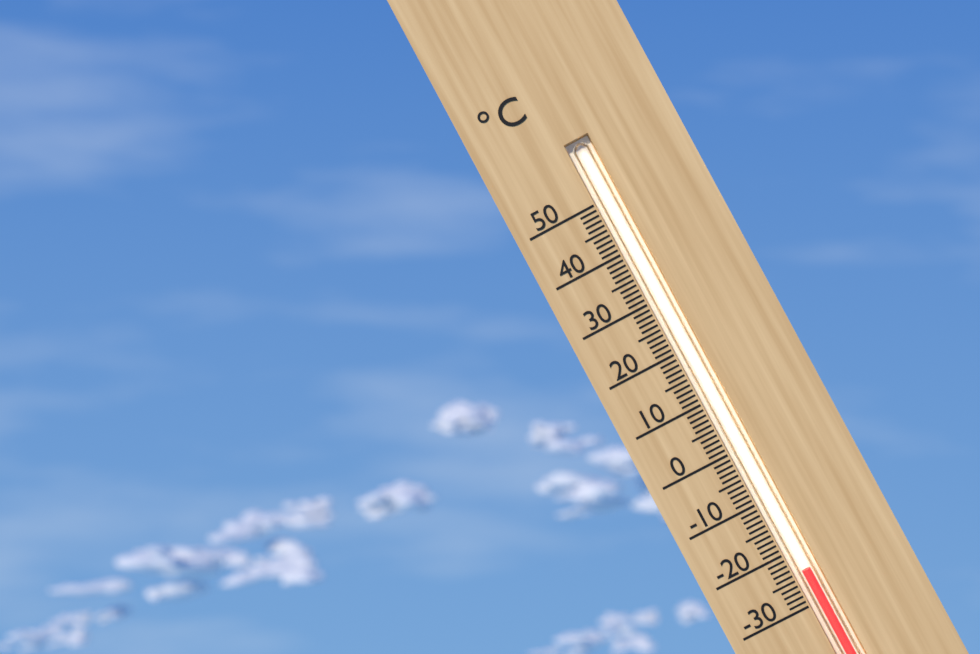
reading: -24 °C
